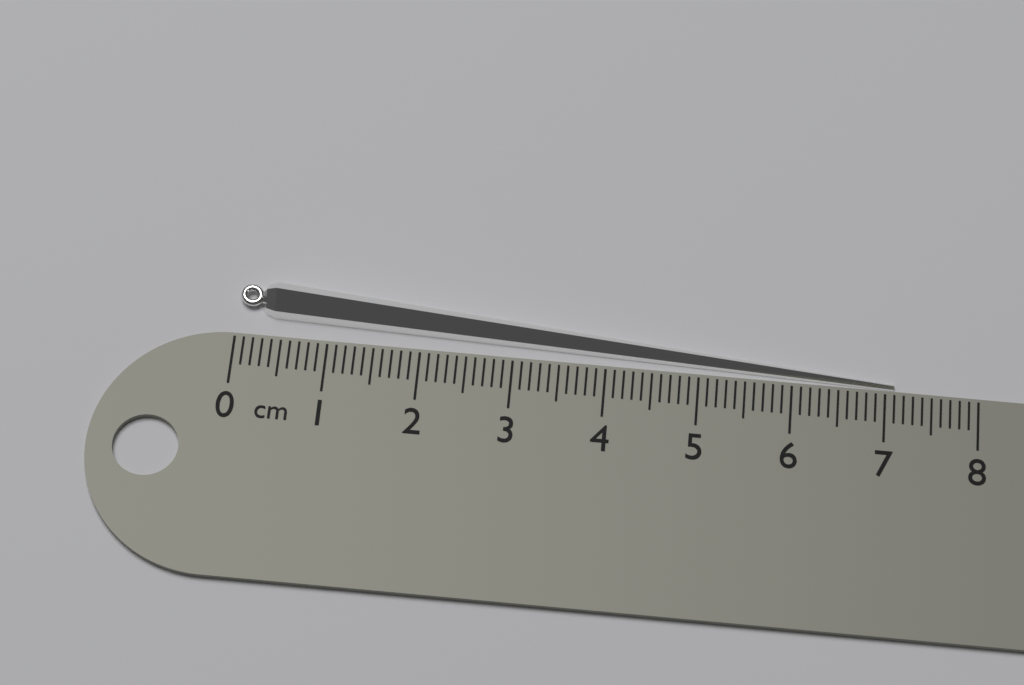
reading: 7.1 cm
